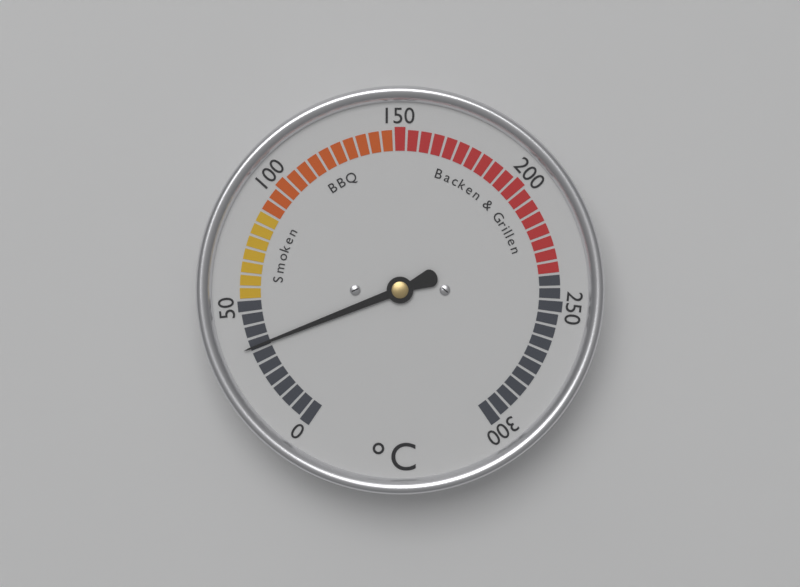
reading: 34 °C
